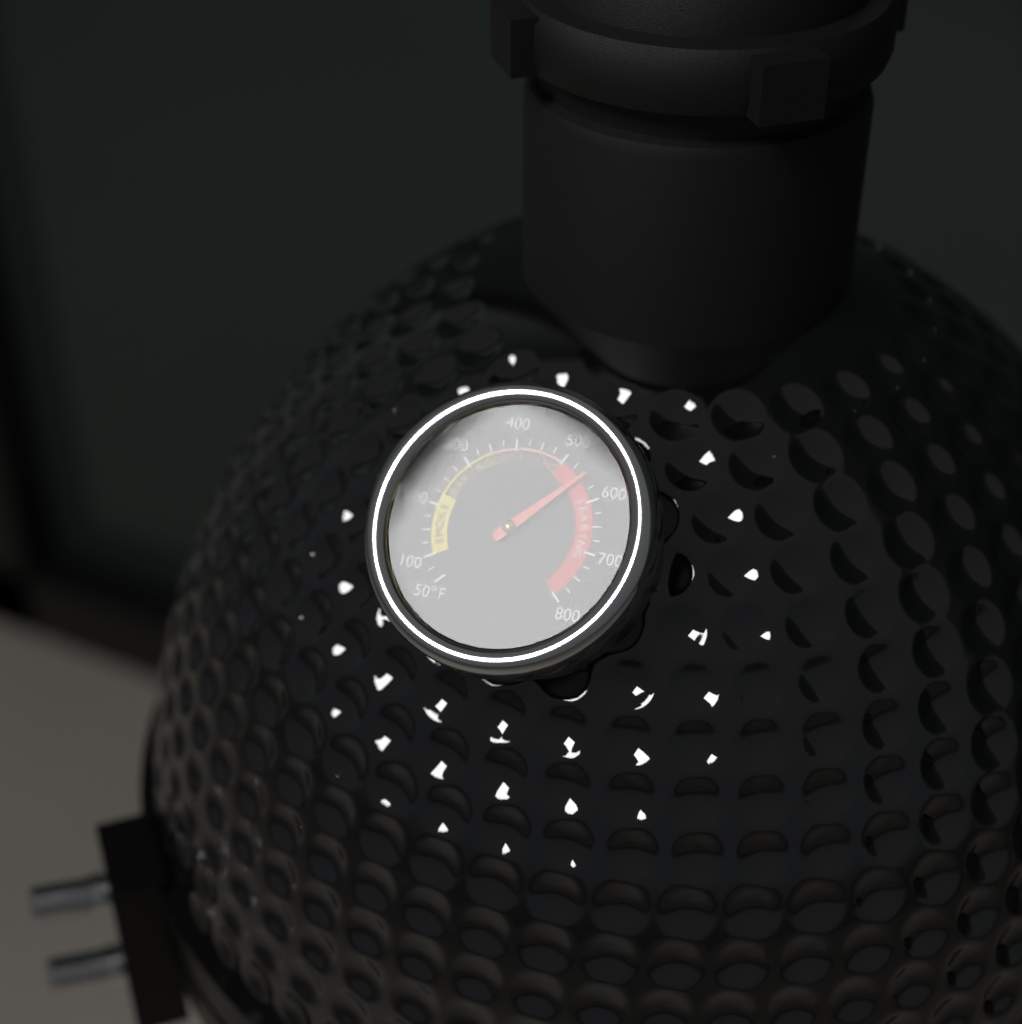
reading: 550 °F
